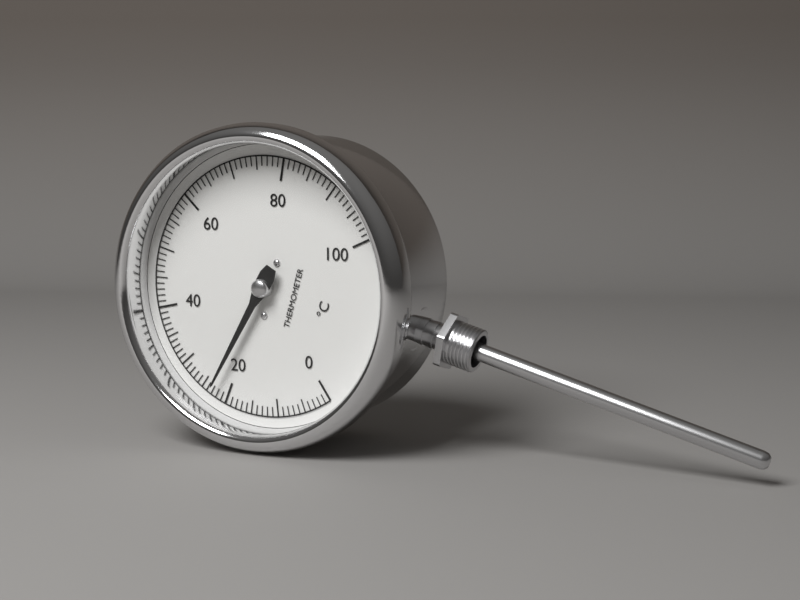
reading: 23 °C
